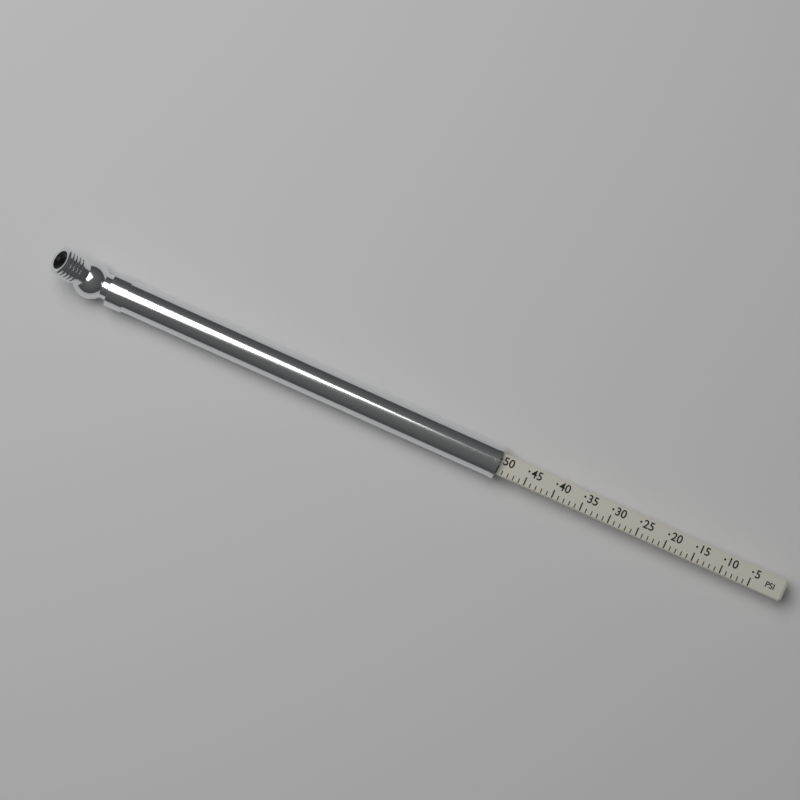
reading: 50 PSI
